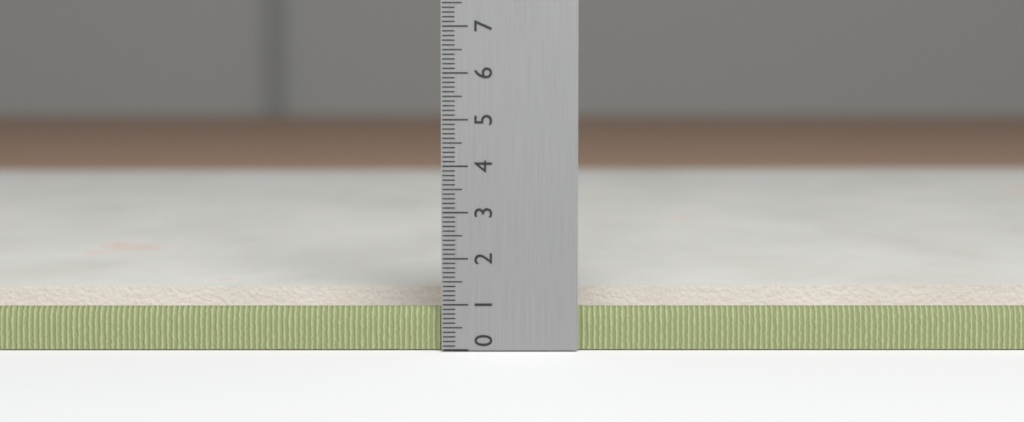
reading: 1.0 (no unit)
